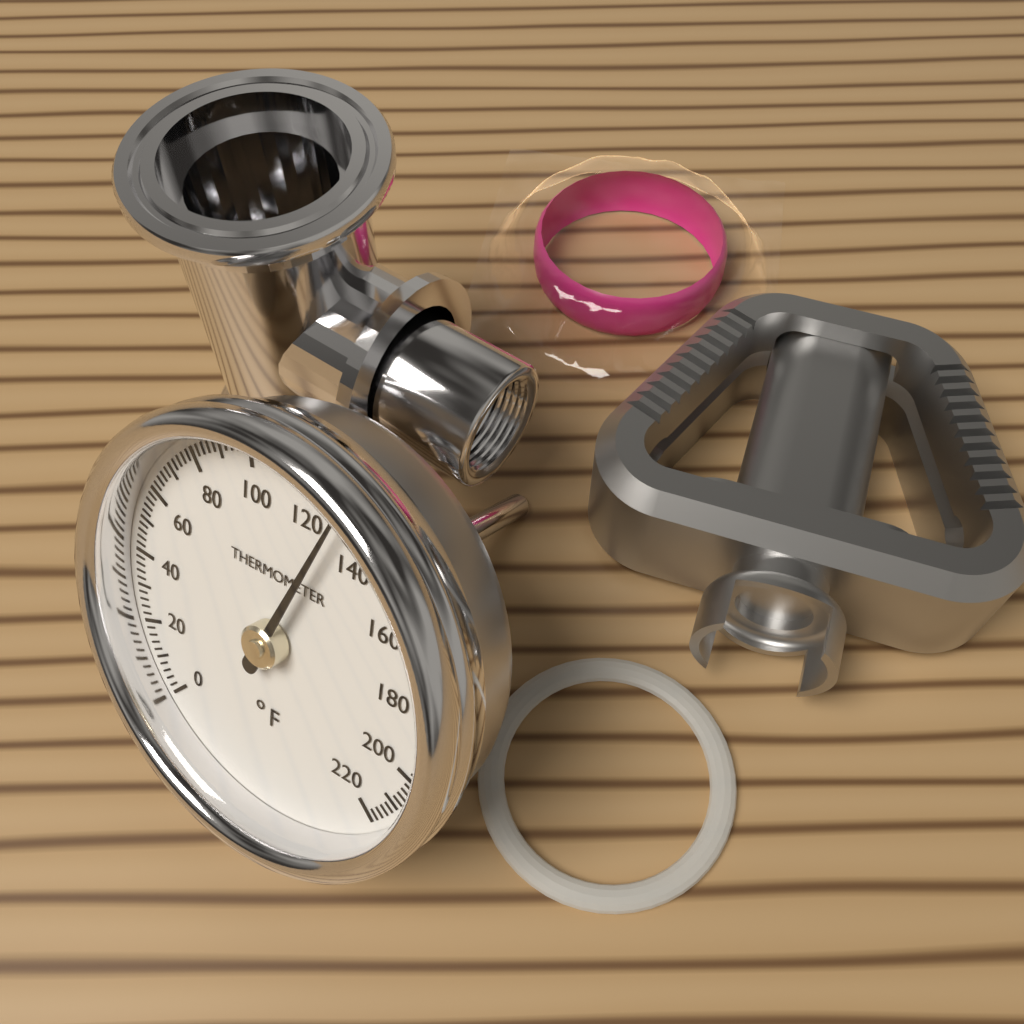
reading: 130 °F
